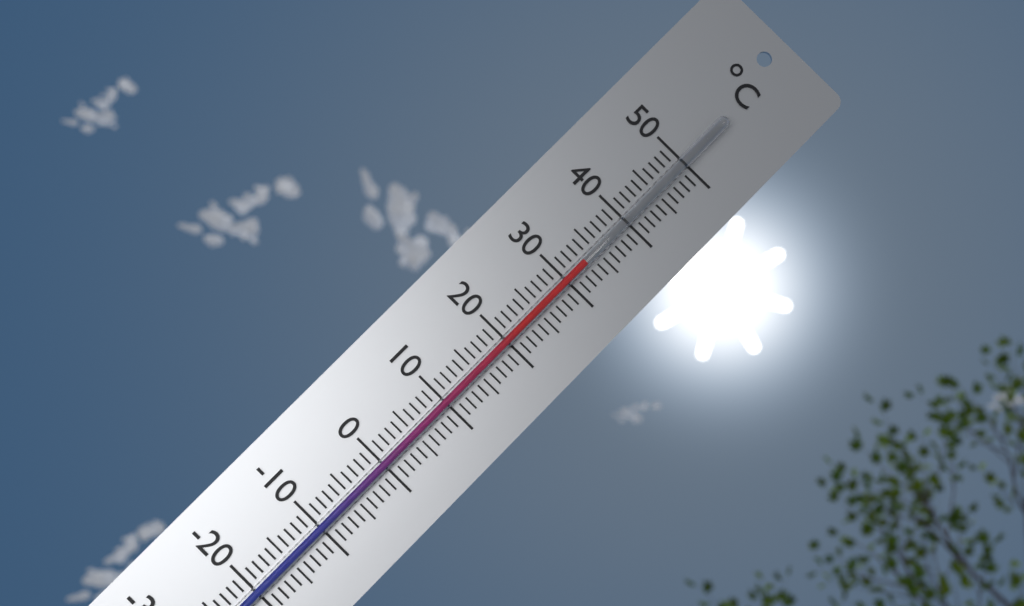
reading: 33 °C
